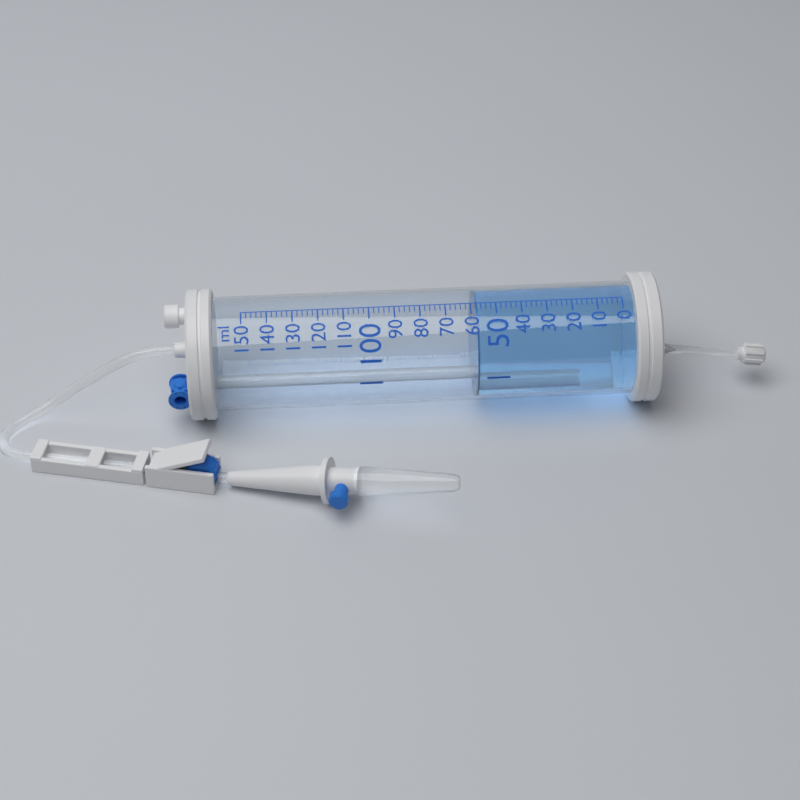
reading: 58 ml
